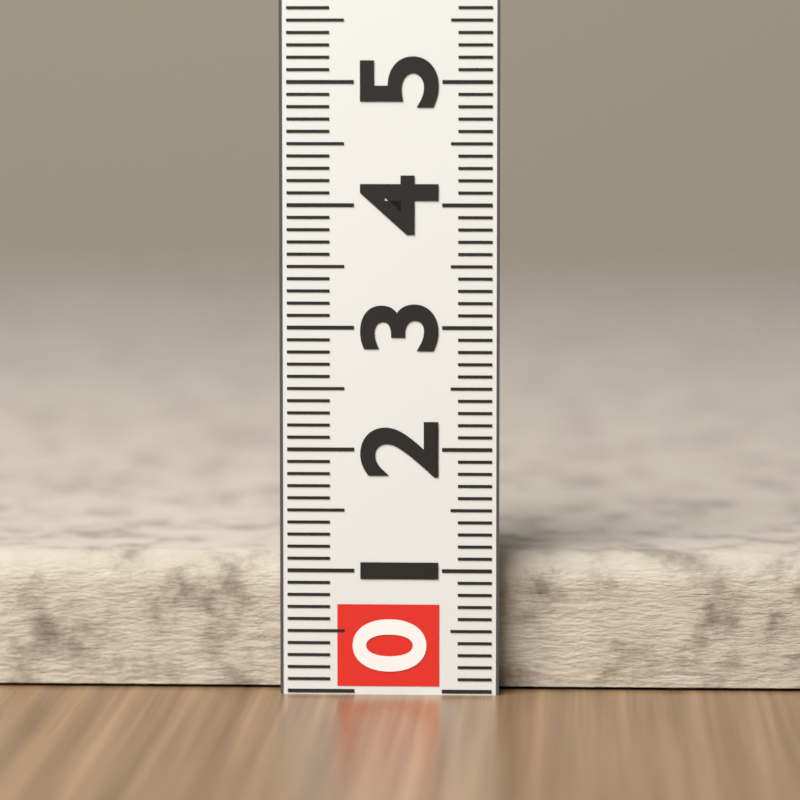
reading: 1.1 (no unit)
